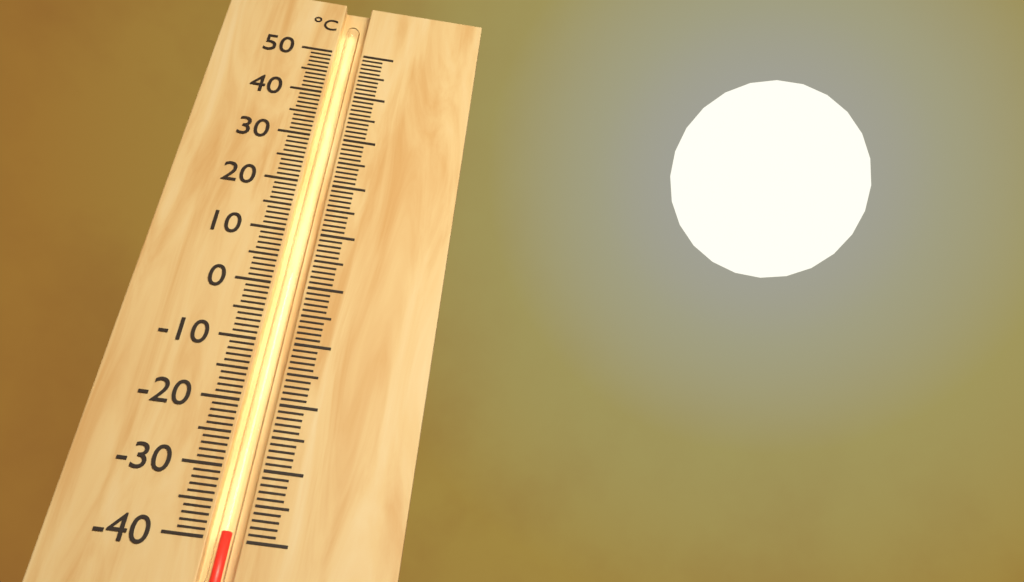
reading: -39 °C
